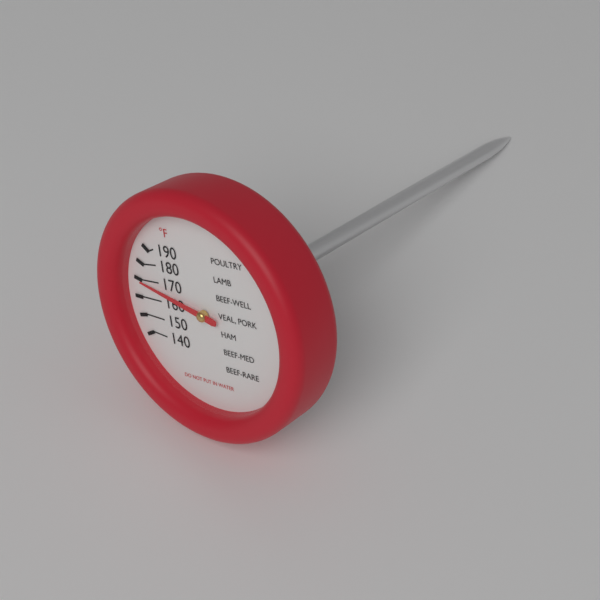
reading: 170 °F
